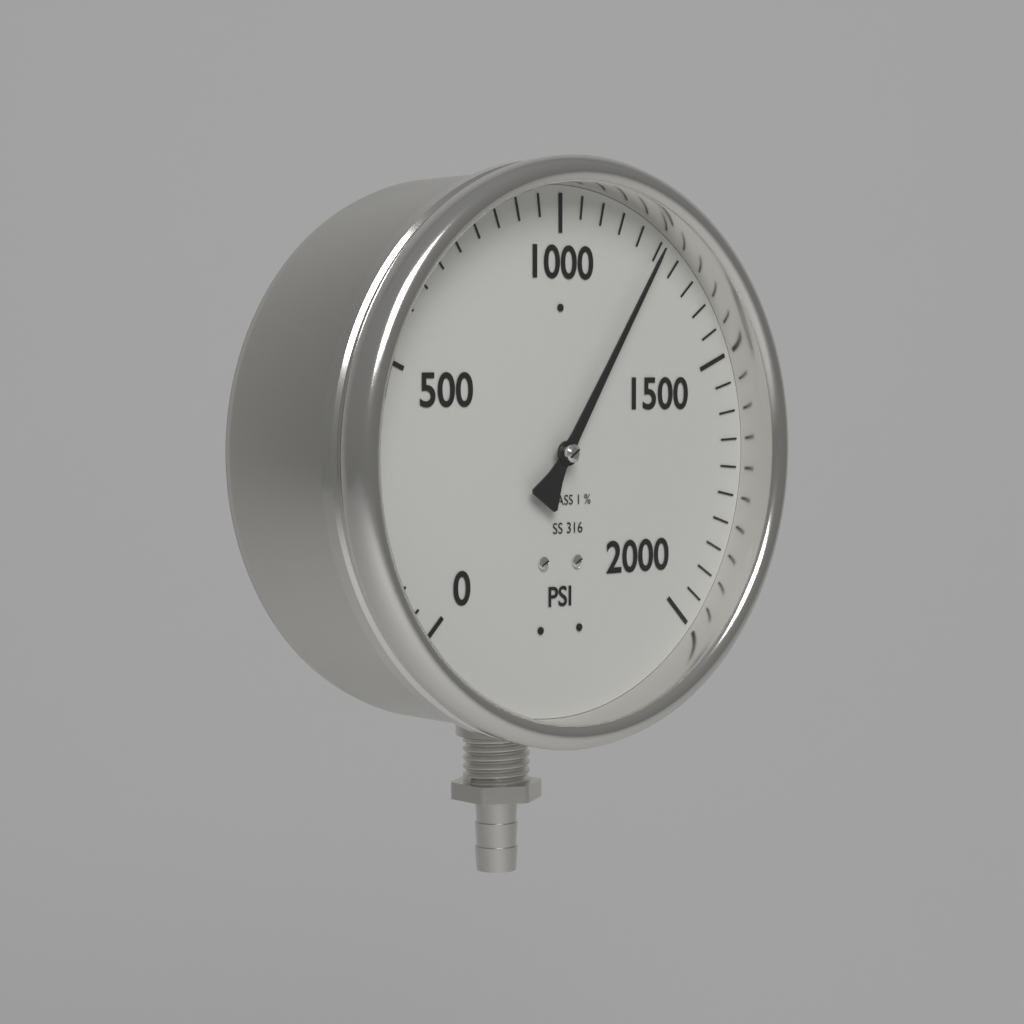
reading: 1250 psi
